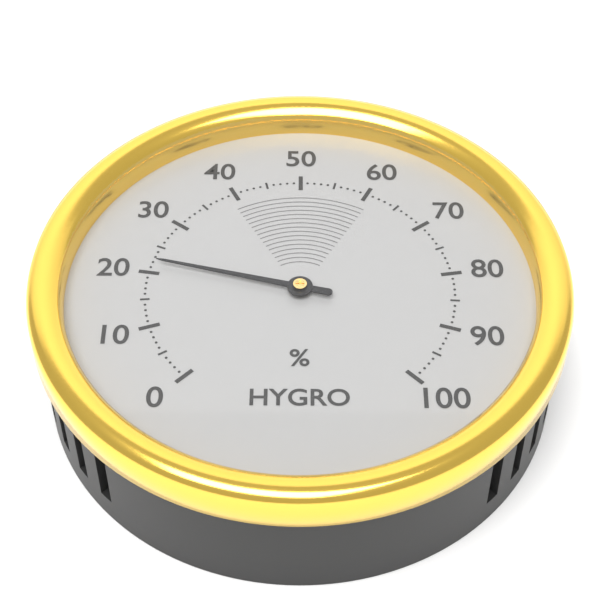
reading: 22 %
